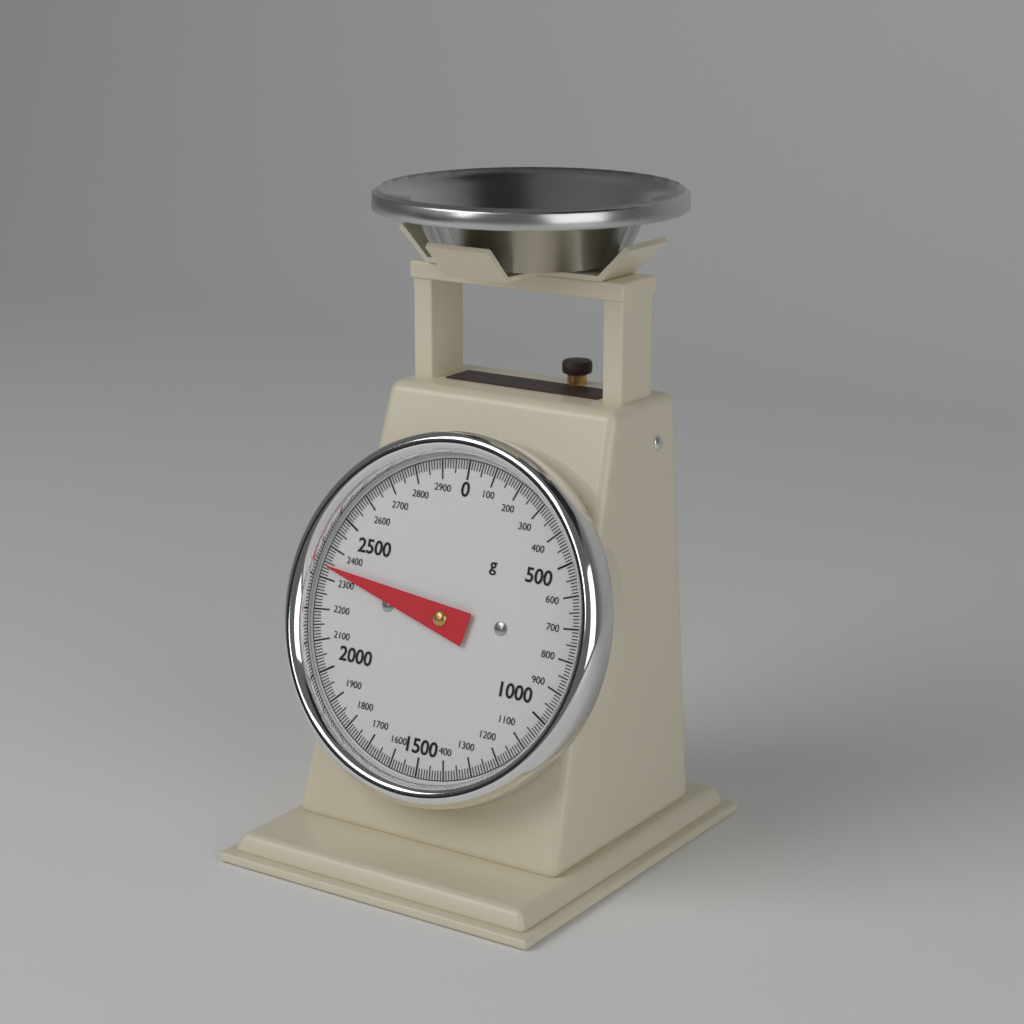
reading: 2340 g
